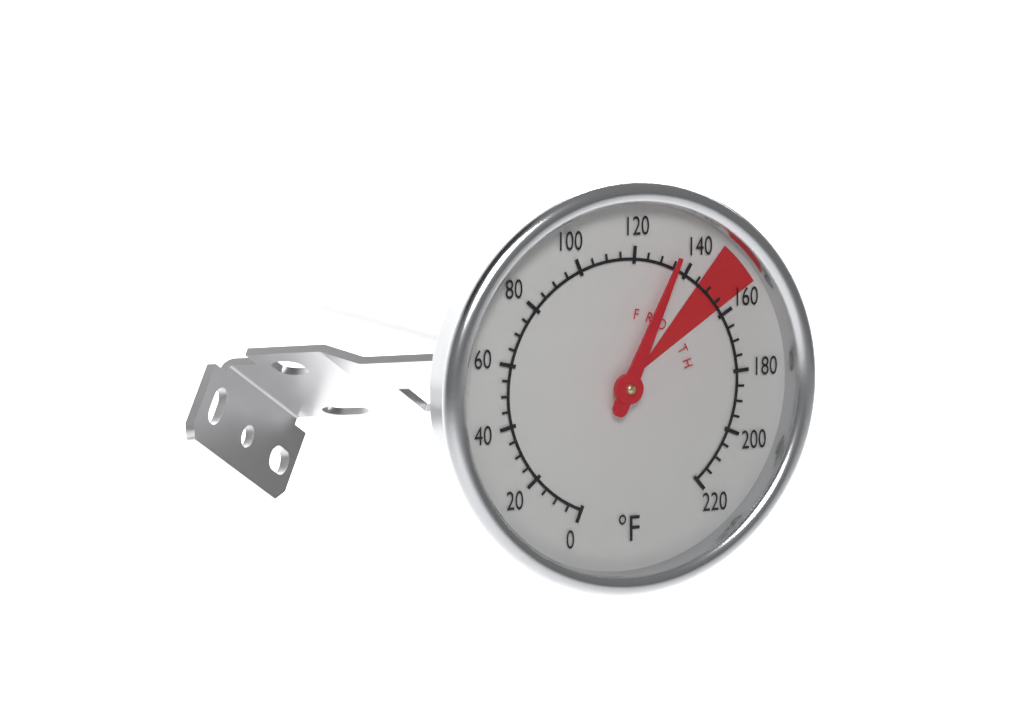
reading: 135 °F
